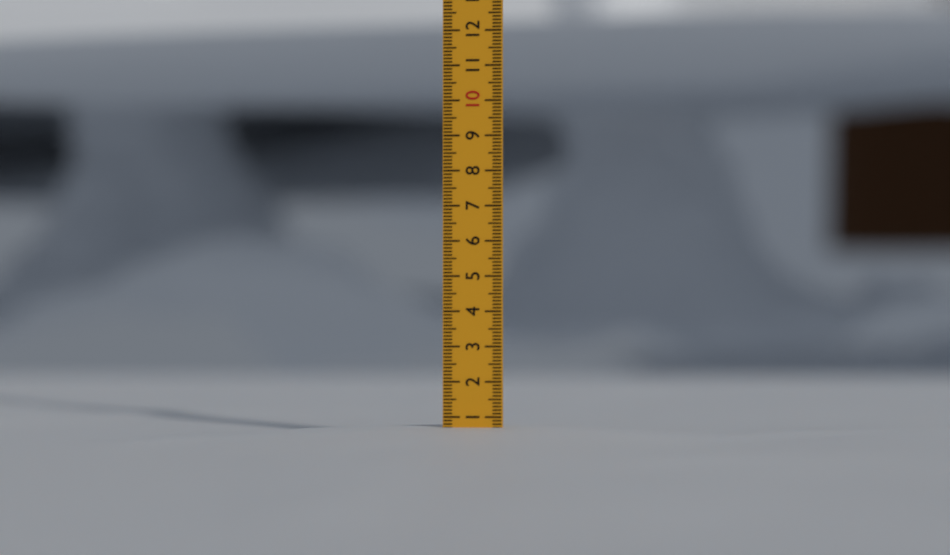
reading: 0.7 (no unit)
